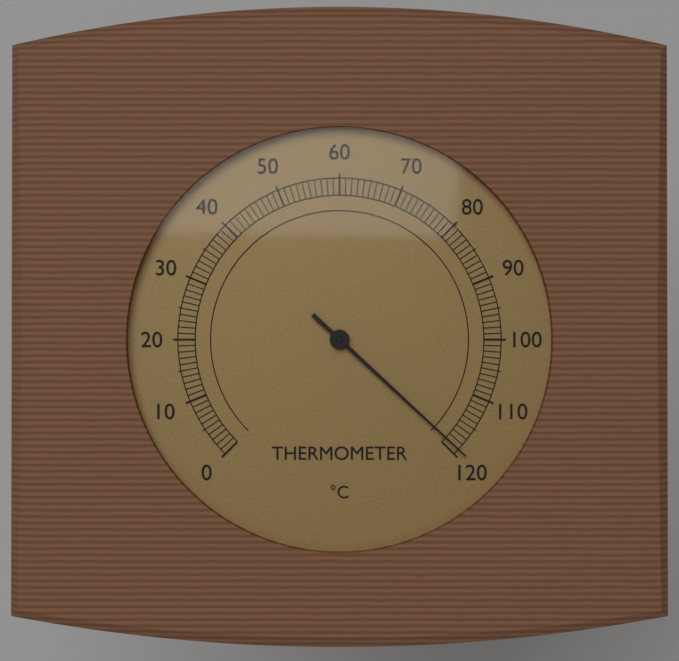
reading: 119 °C
